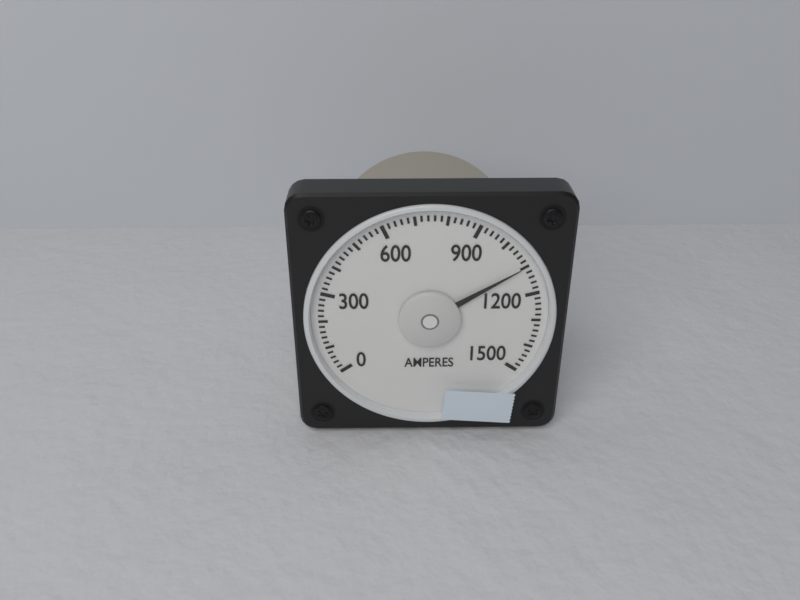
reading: 1100 A
